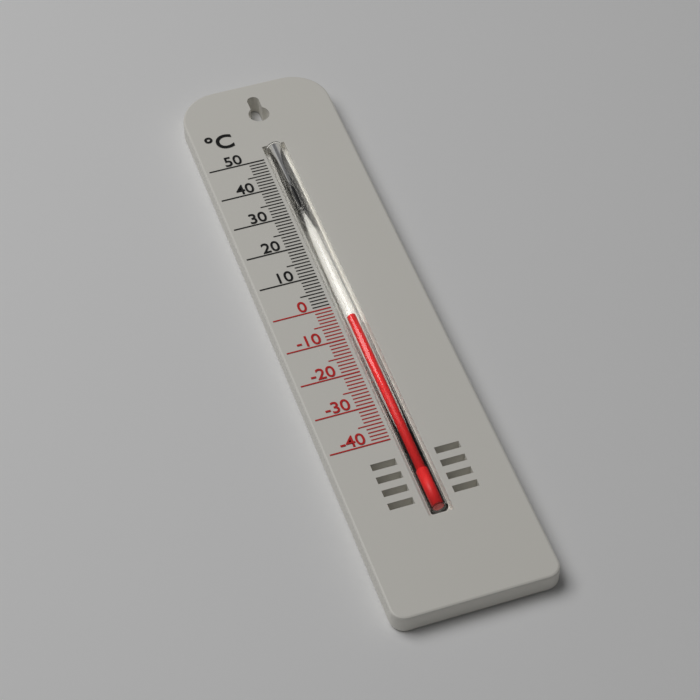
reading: -4 °C
